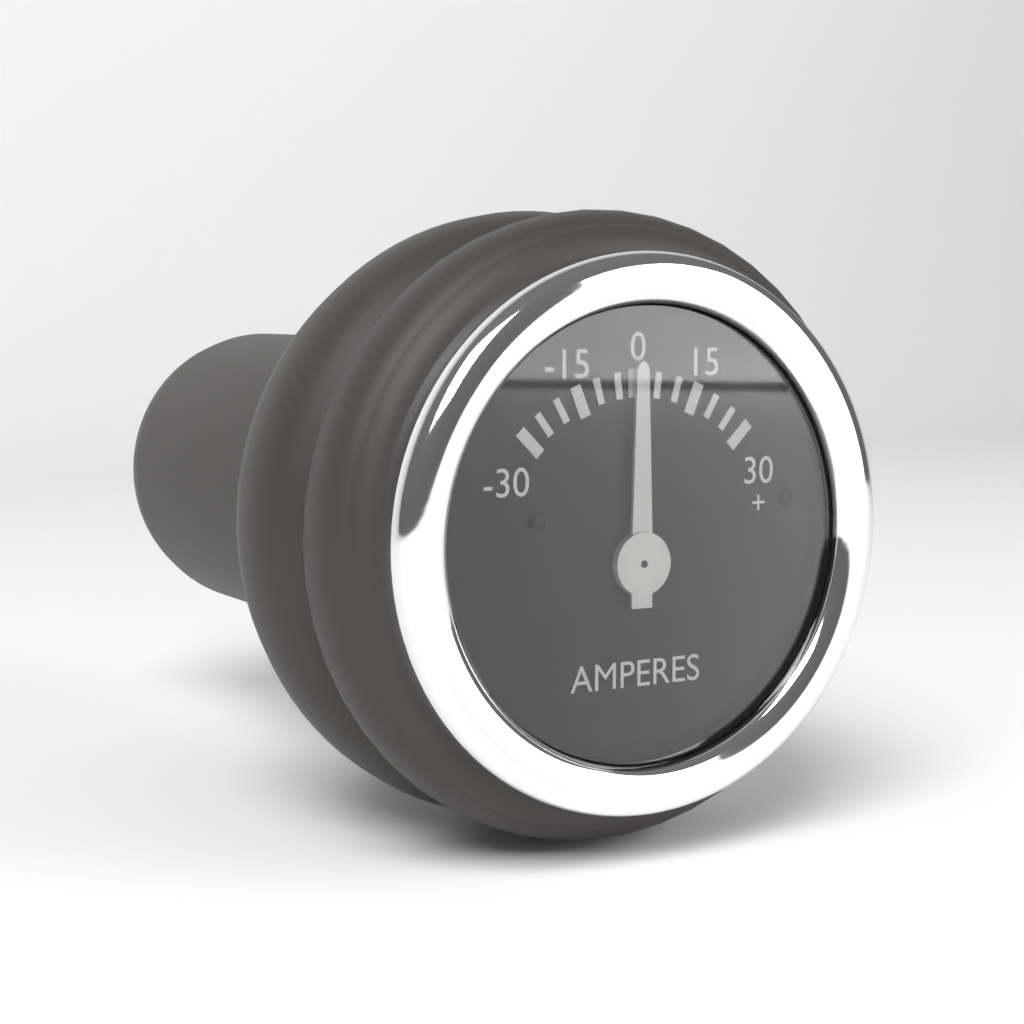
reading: 0 A
